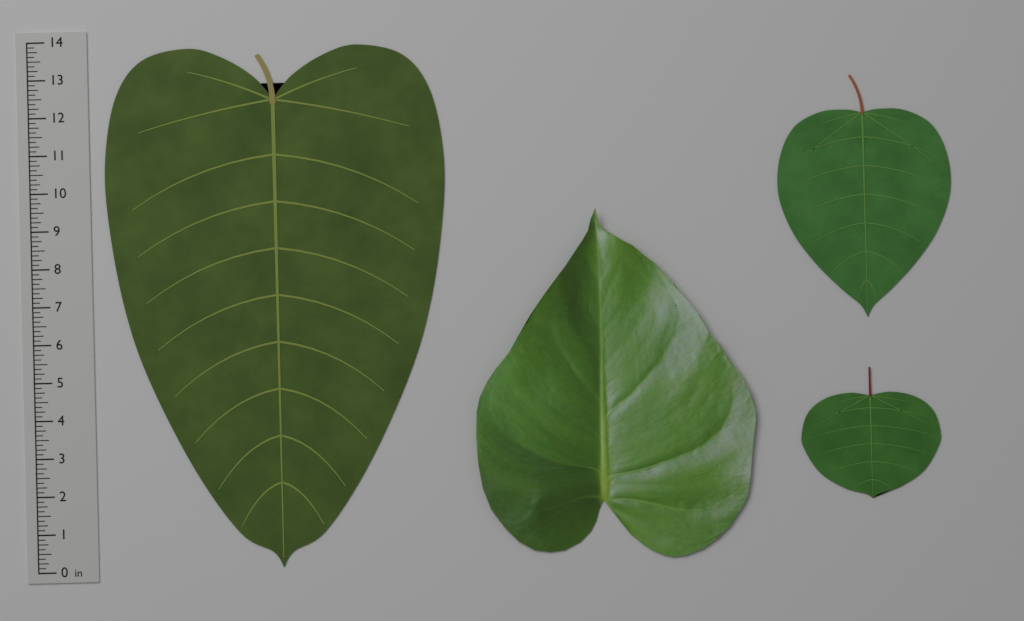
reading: 13.750 in
